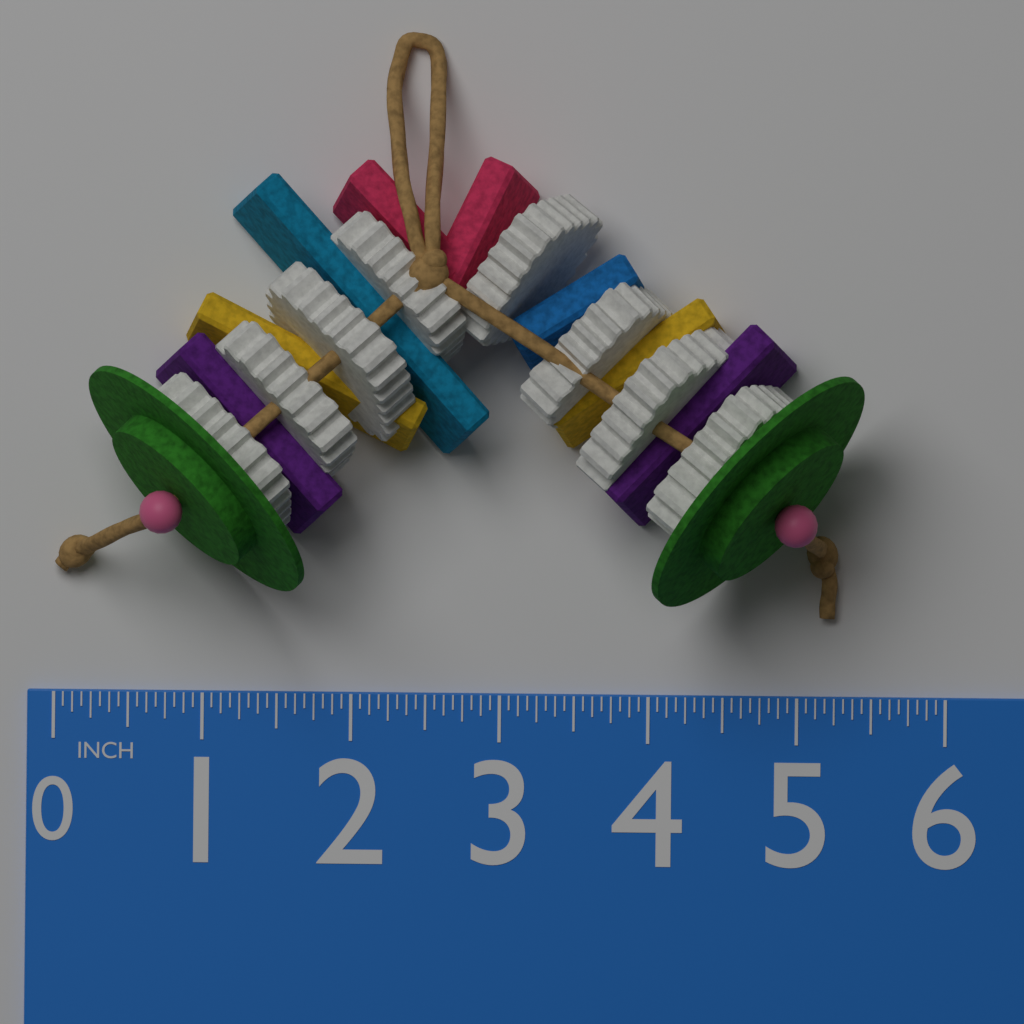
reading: 5.4375 in
